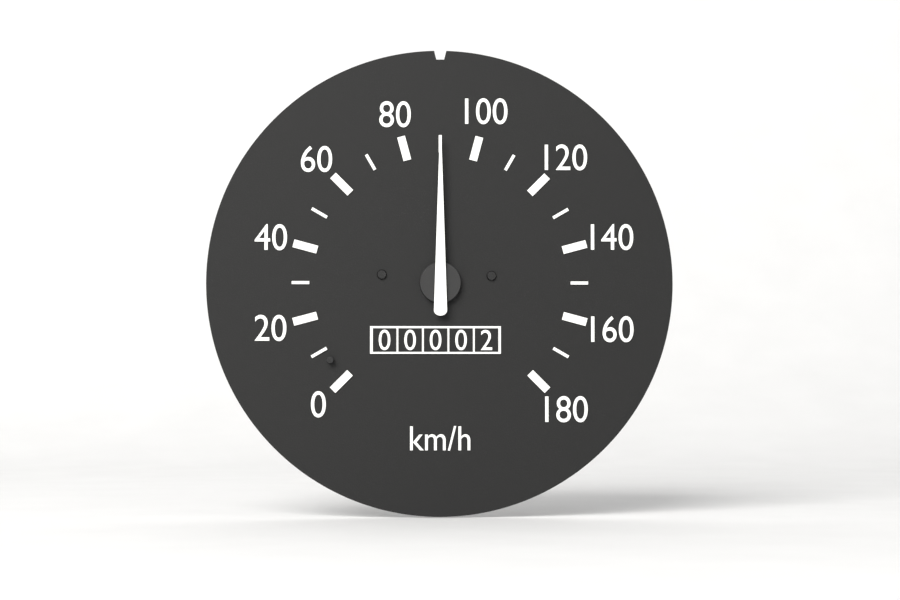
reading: 90 km/h
